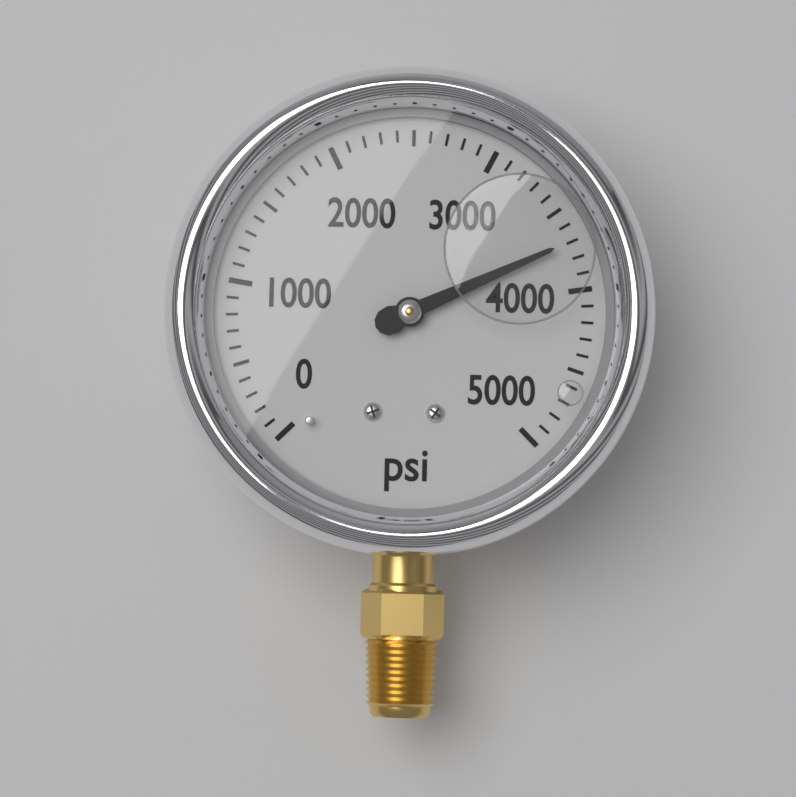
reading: 3700 psi
